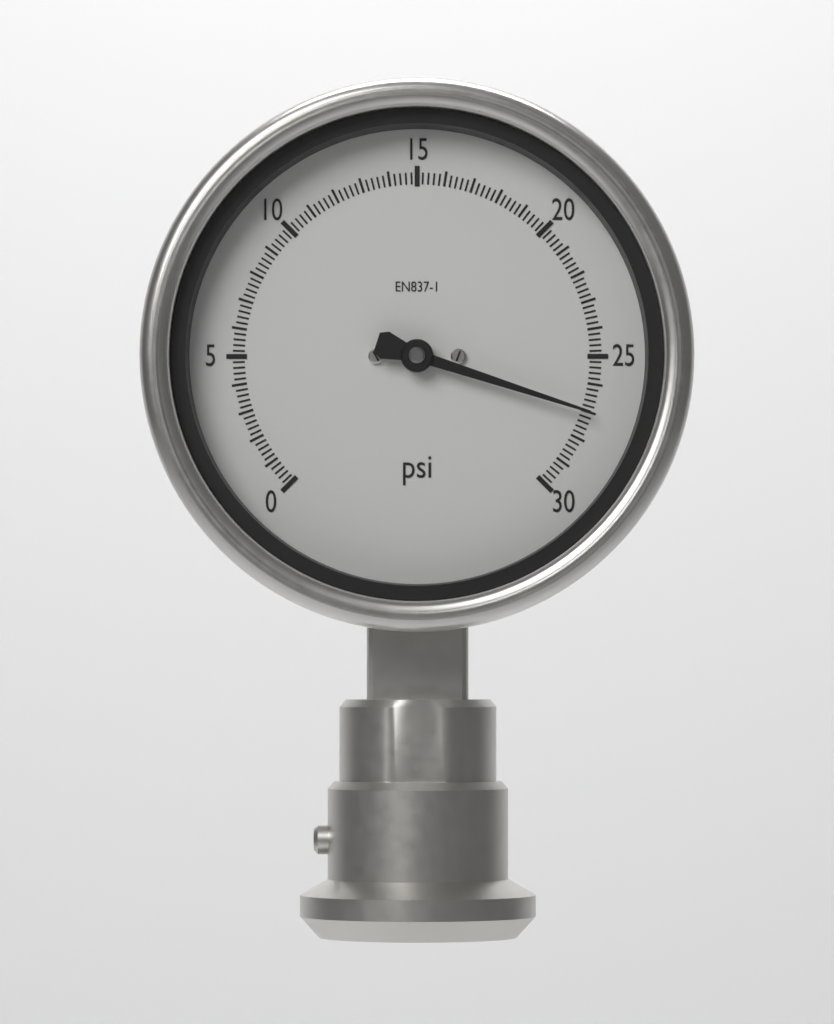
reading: 27.0 psi
